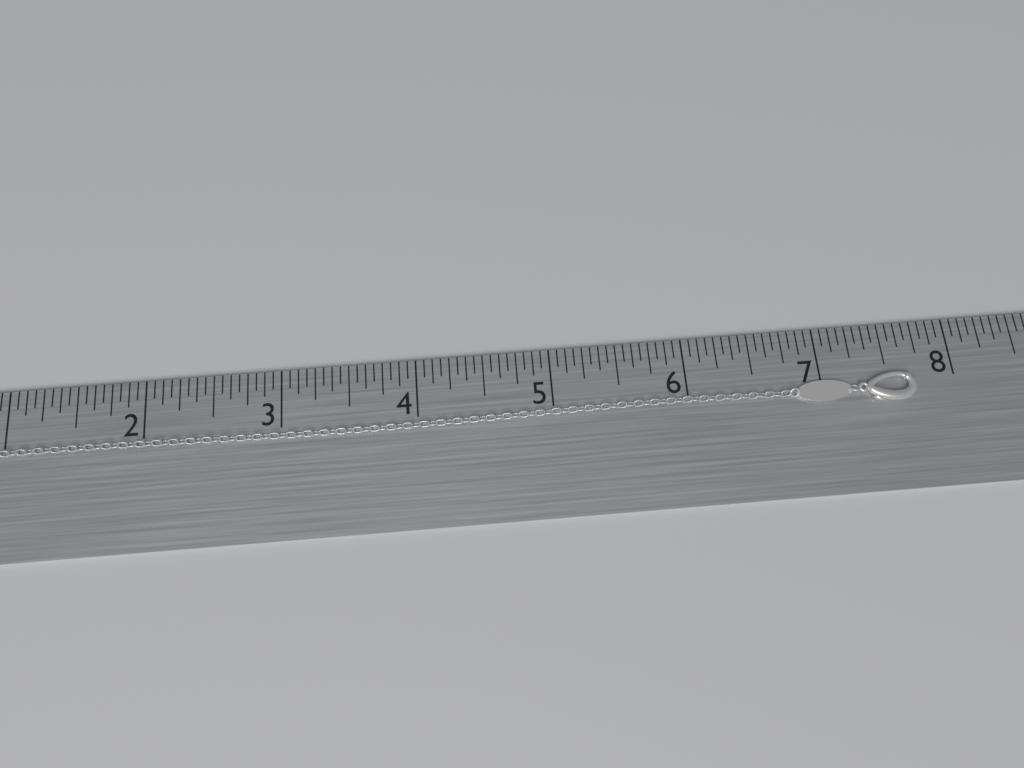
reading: 7.6875 in
